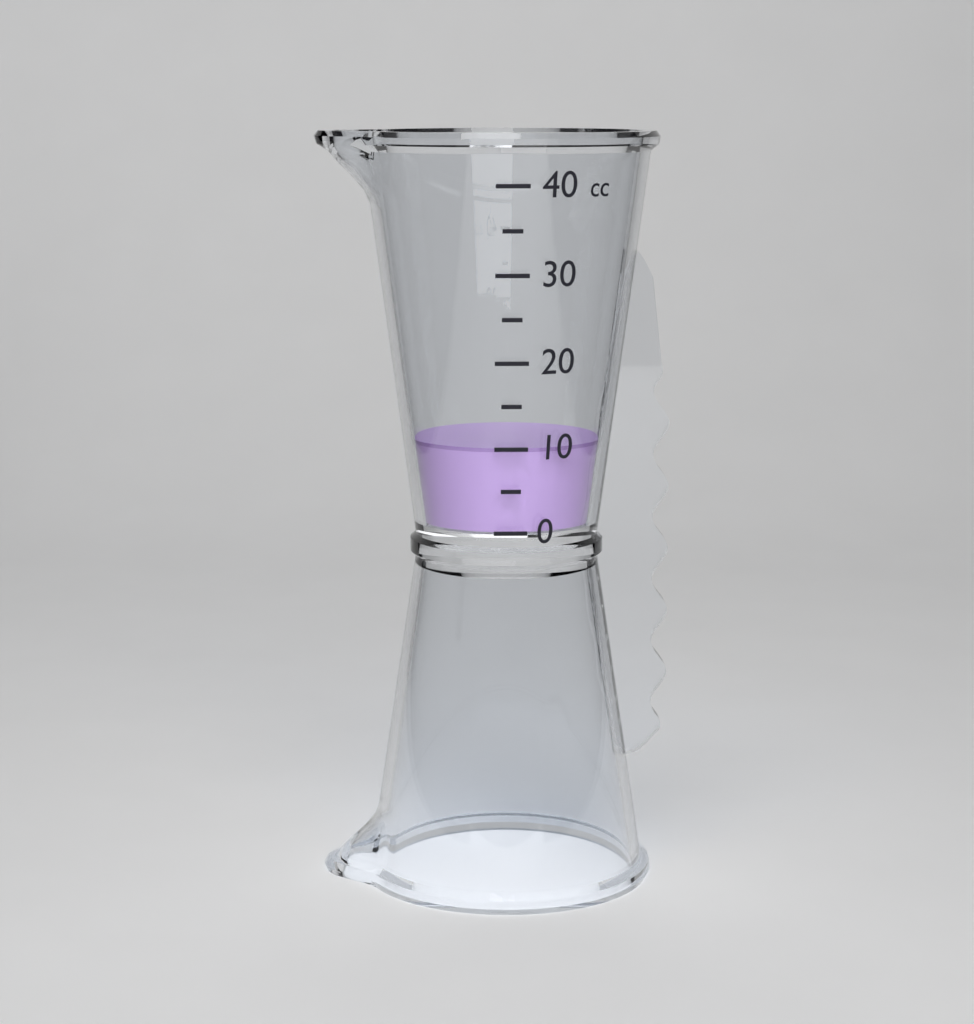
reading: 10 cc
